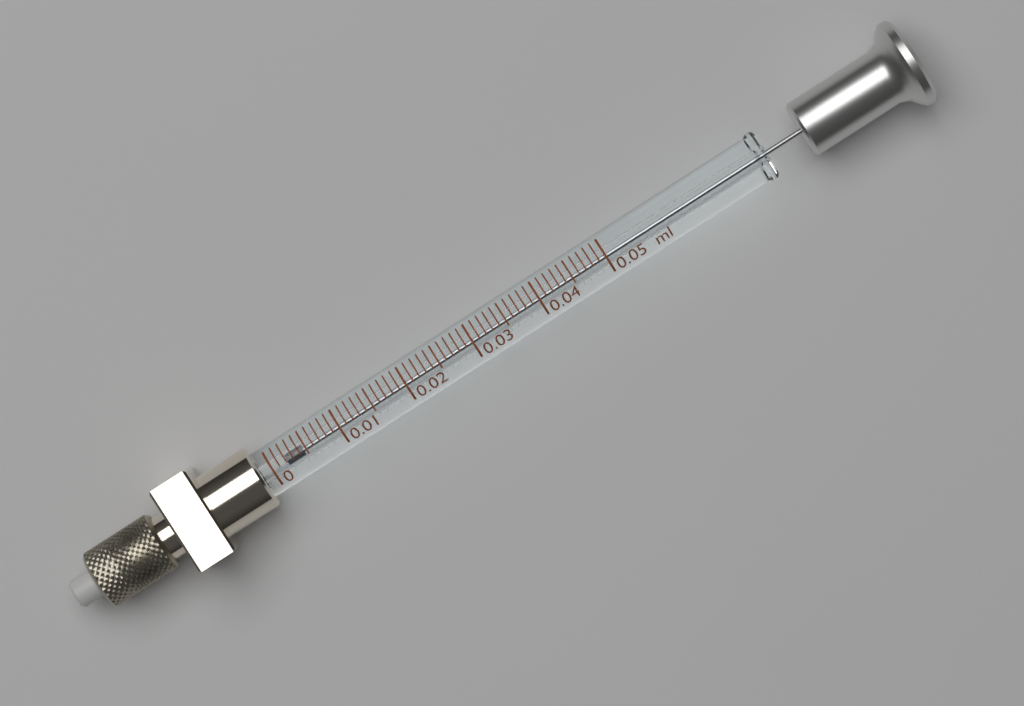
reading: 0.002 ml
